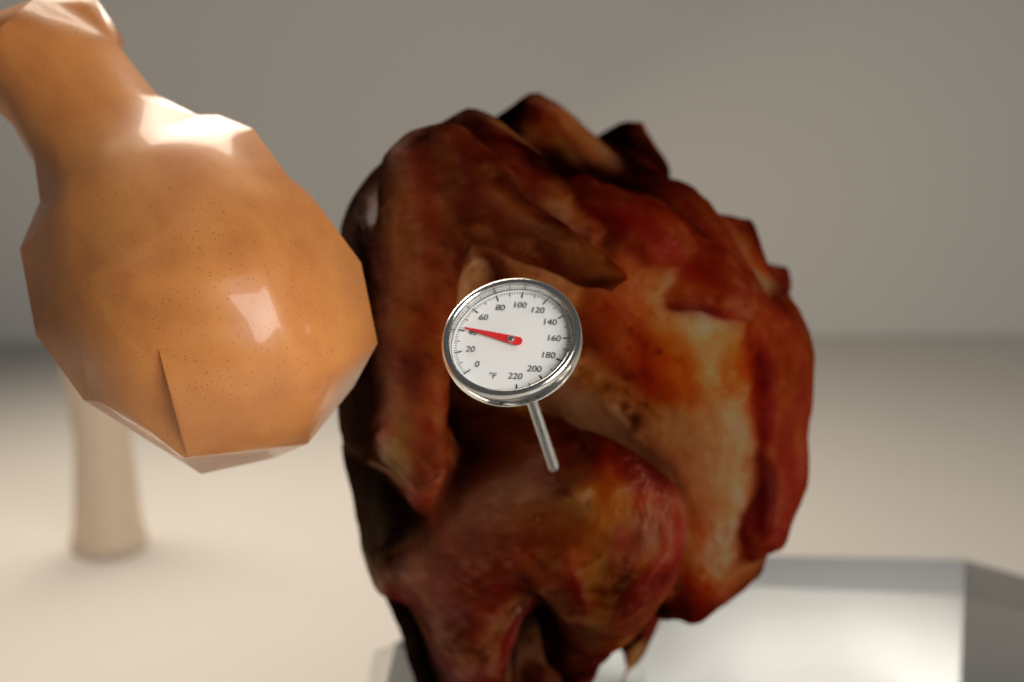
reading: 42 °F
